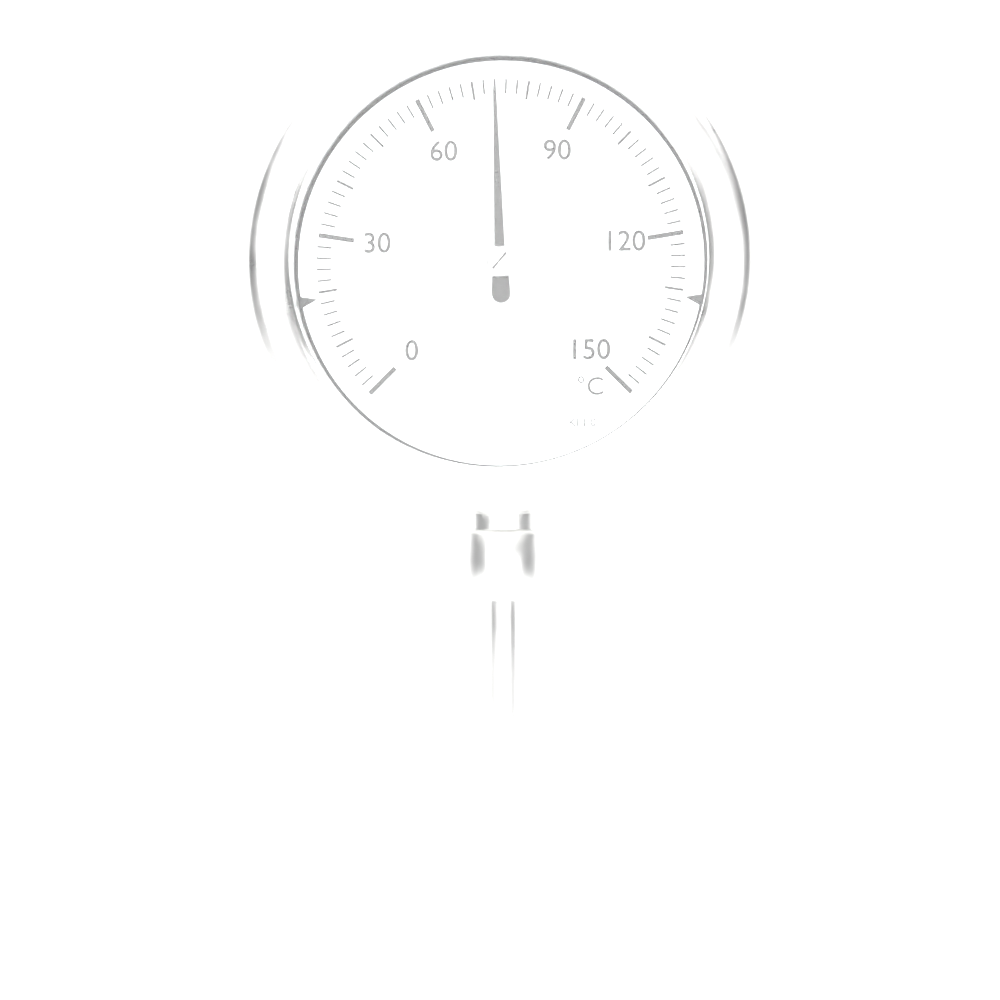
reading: 74 °C
